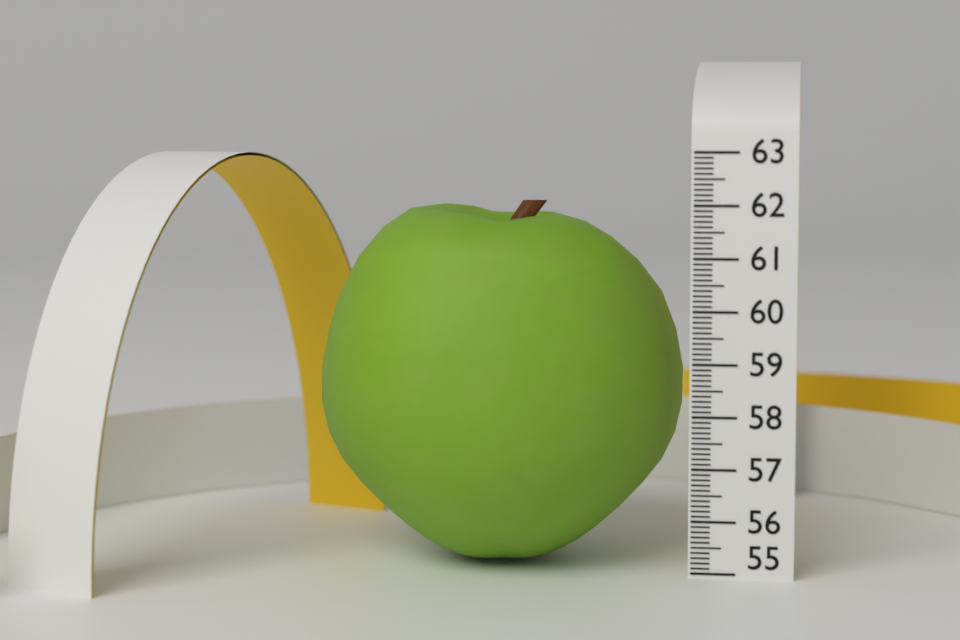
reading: 62.0 (no unit)
